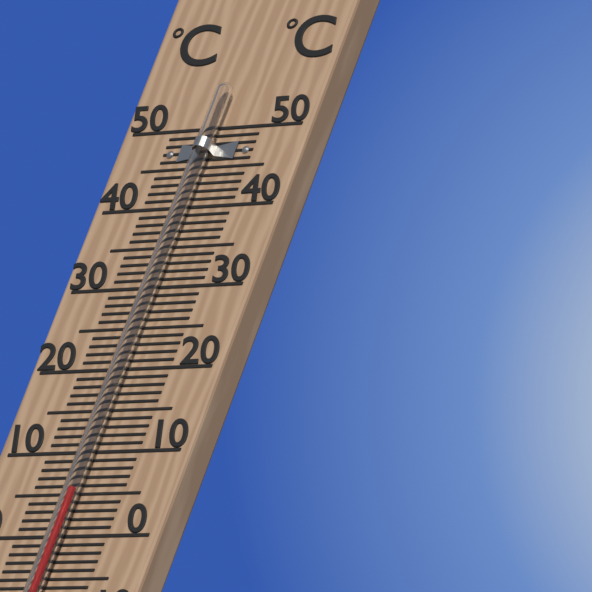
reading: 5 °C
